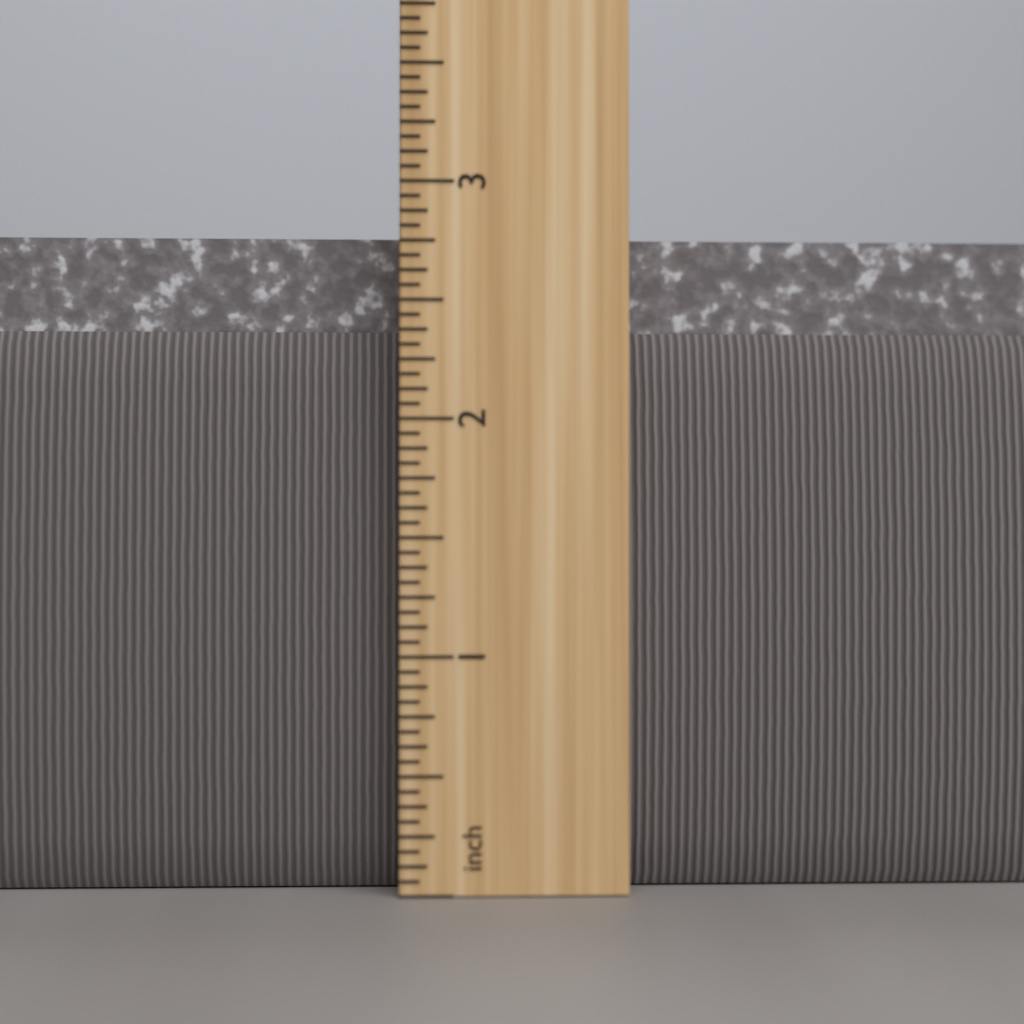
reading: 2.8125 inch
